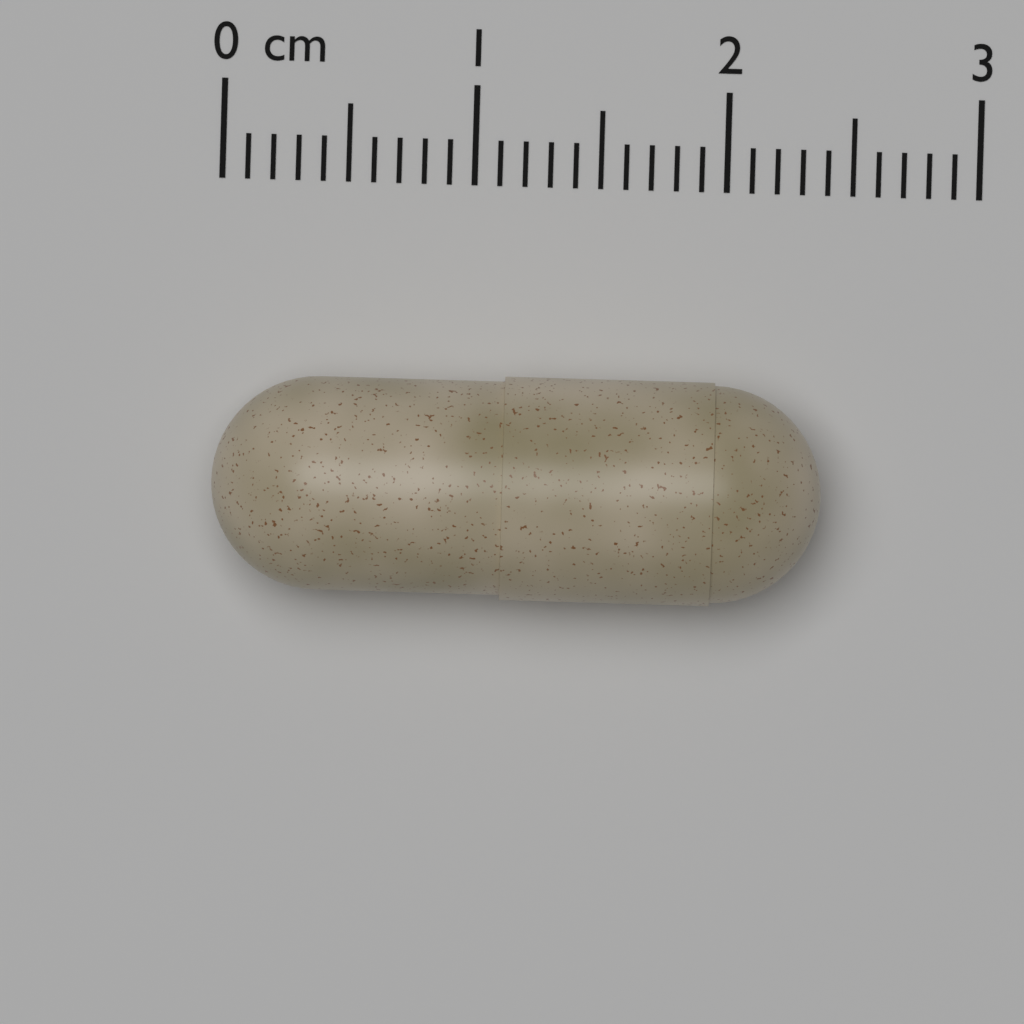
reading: 2.4 cm
